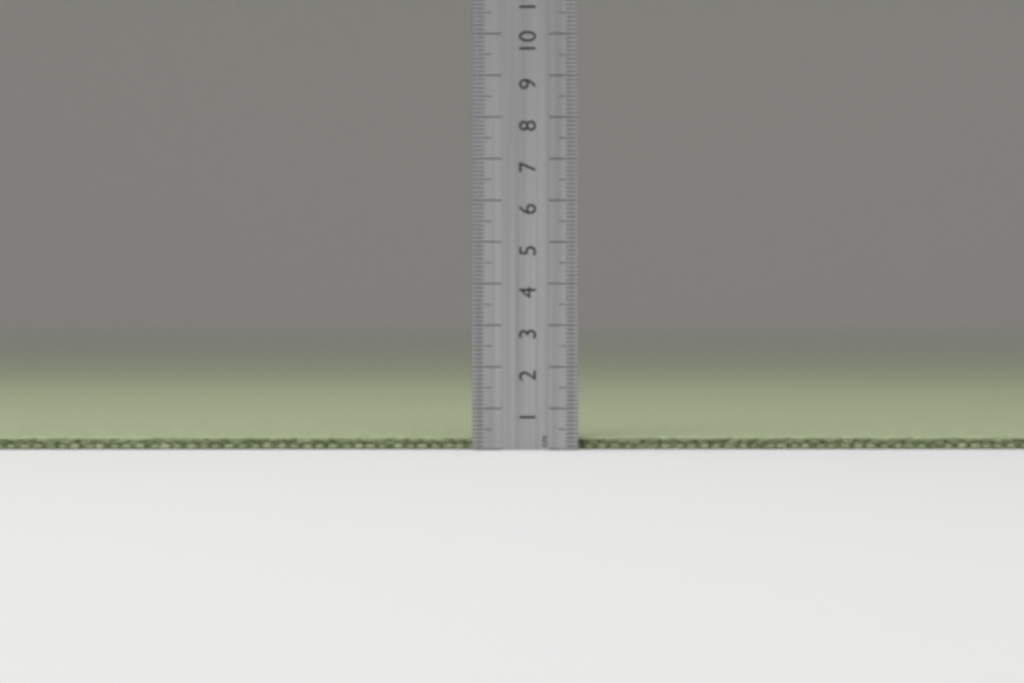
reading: 0.3 cm
